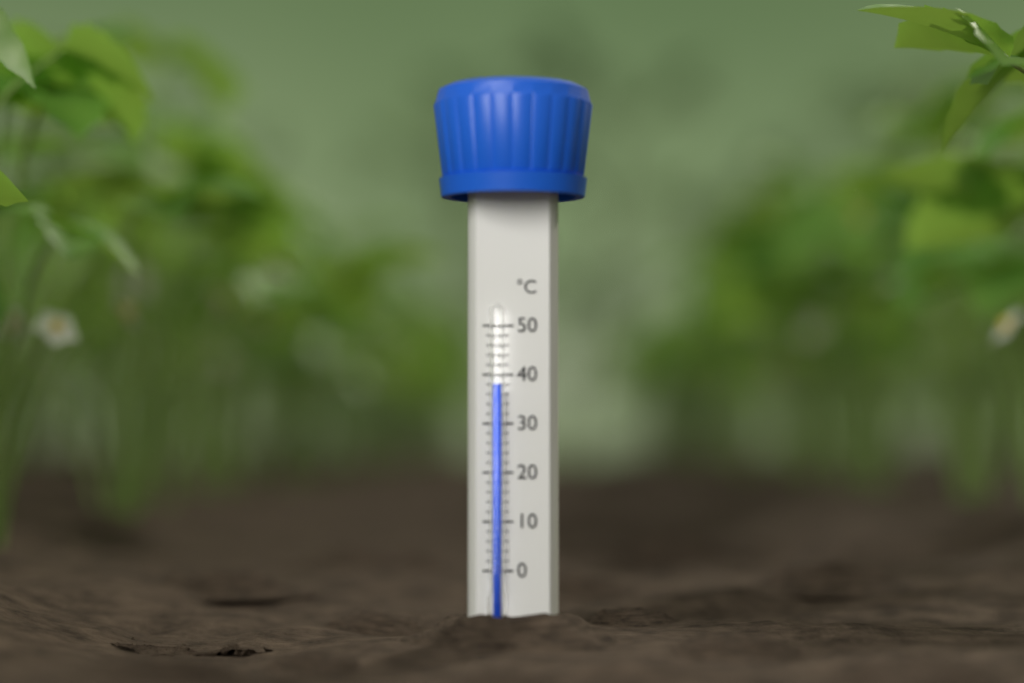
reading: 38 °C
